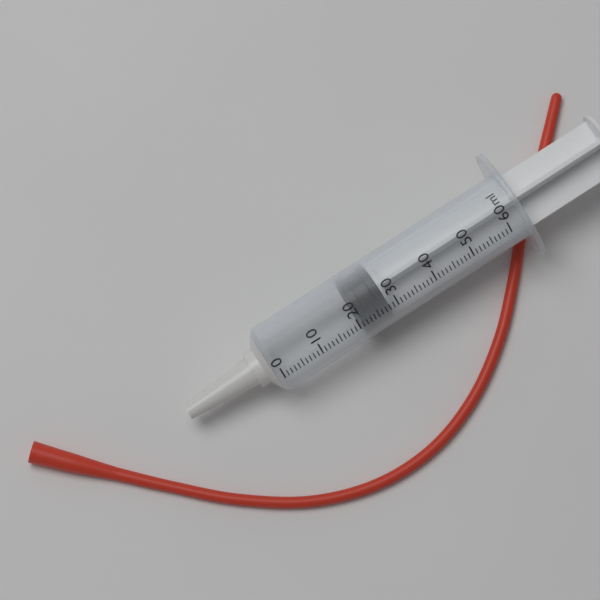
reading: 21 ml
